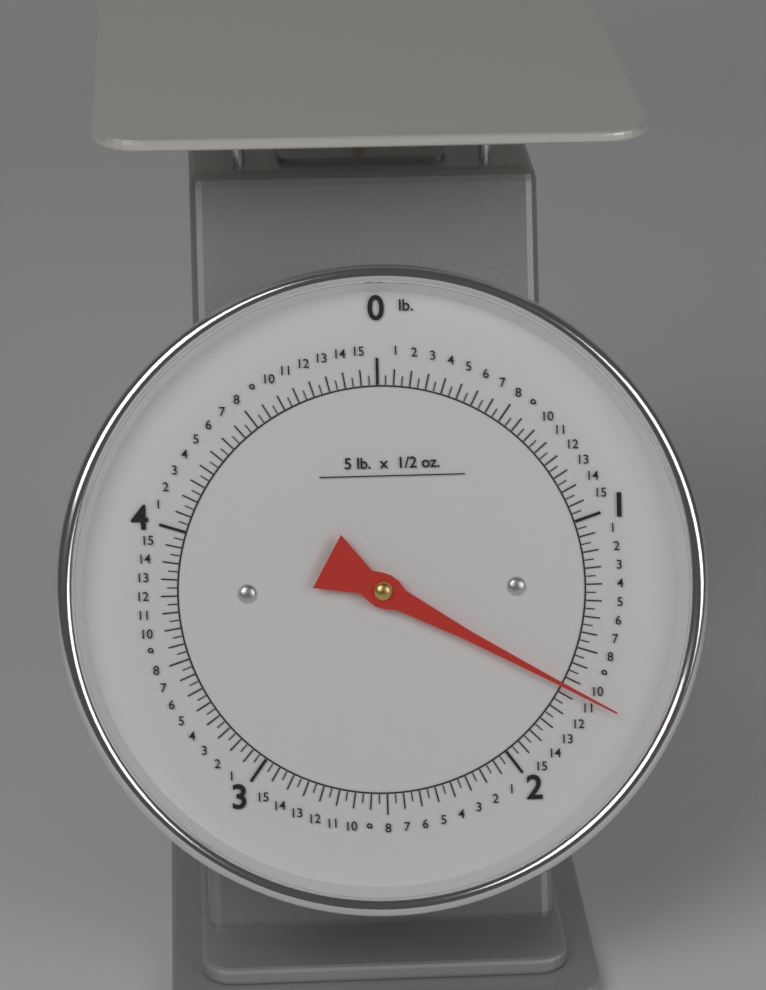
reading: 1.65625 lb
